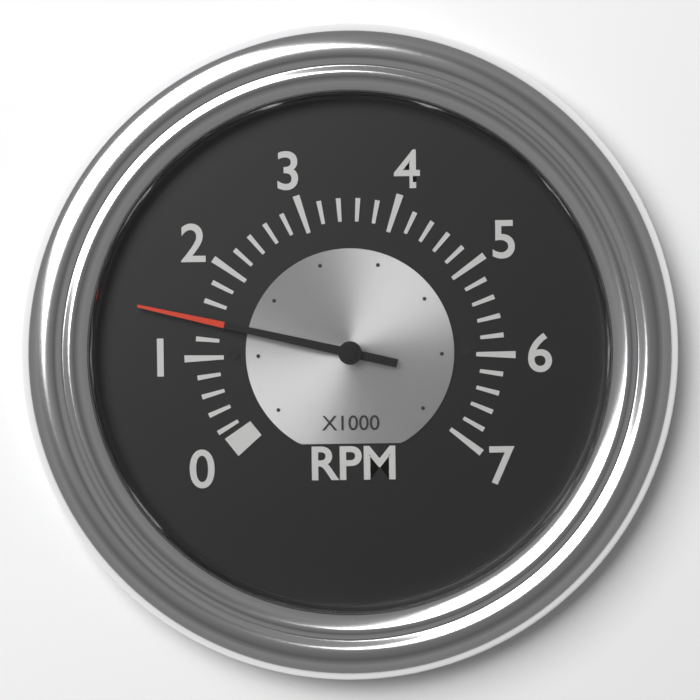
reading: 1.4 x1000 RPM
